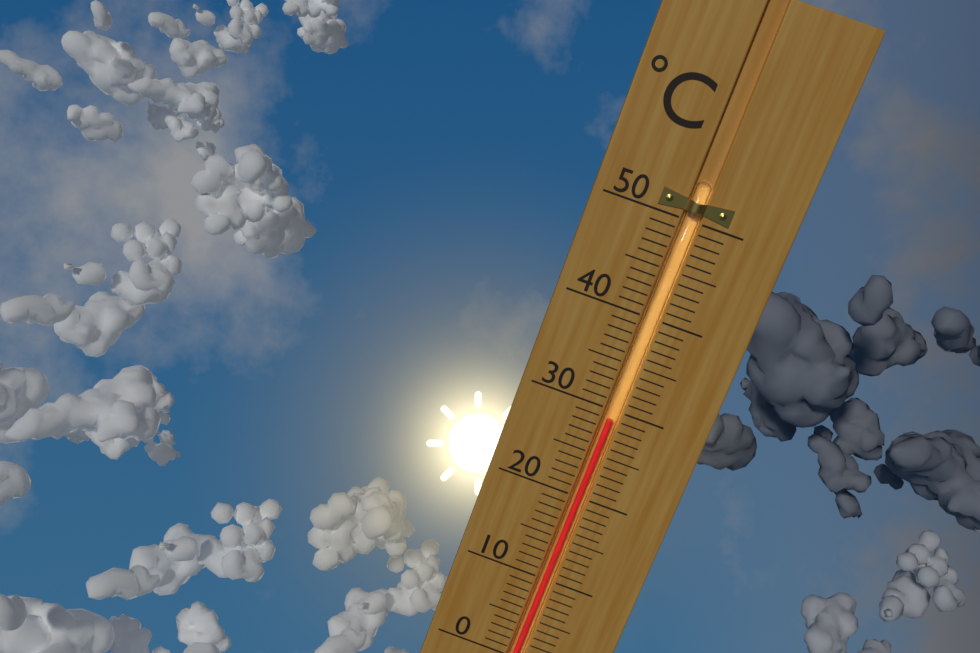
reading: 29 °C
